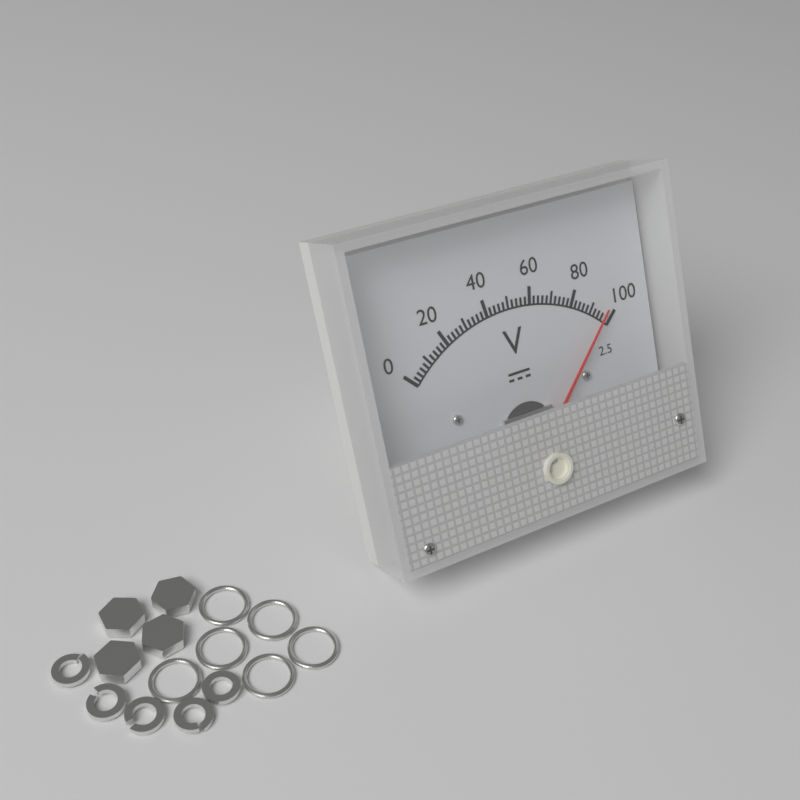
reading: 96 V
